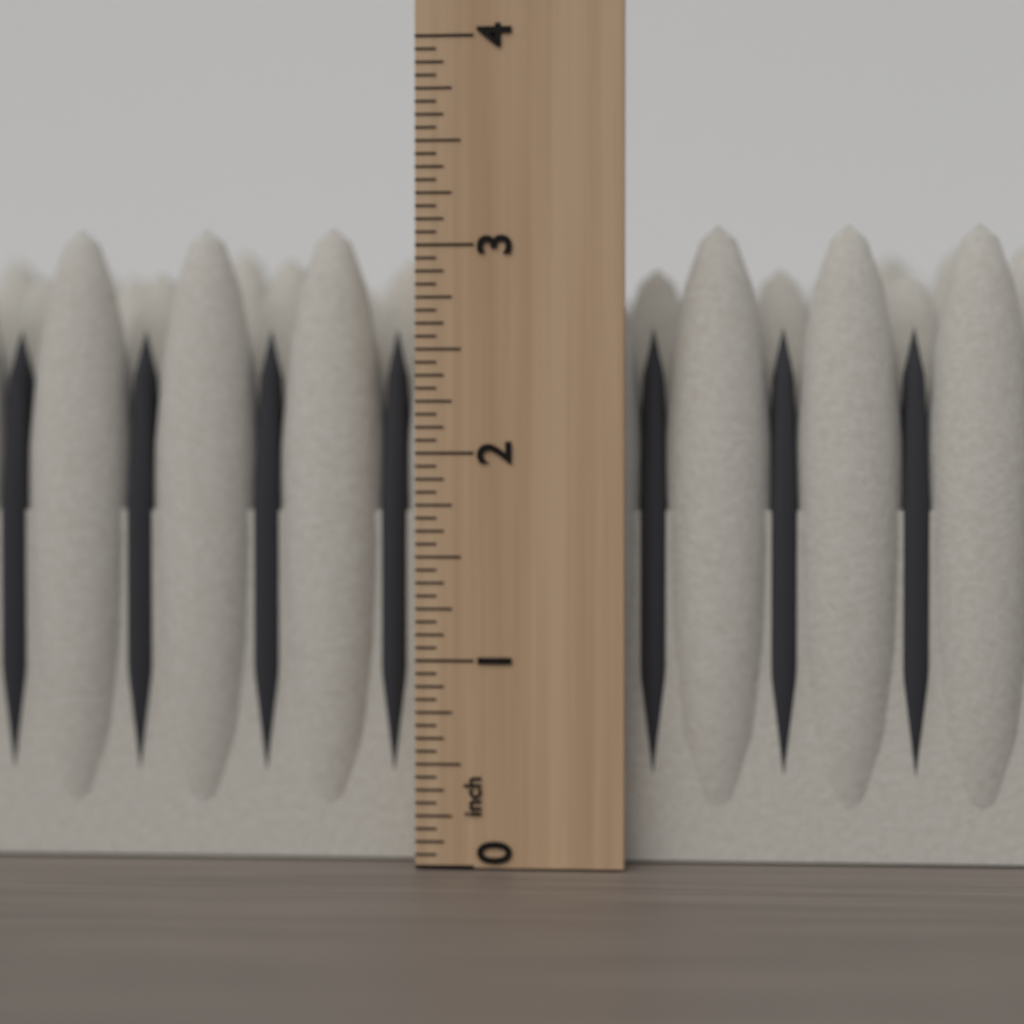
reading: 3.1250 inch
